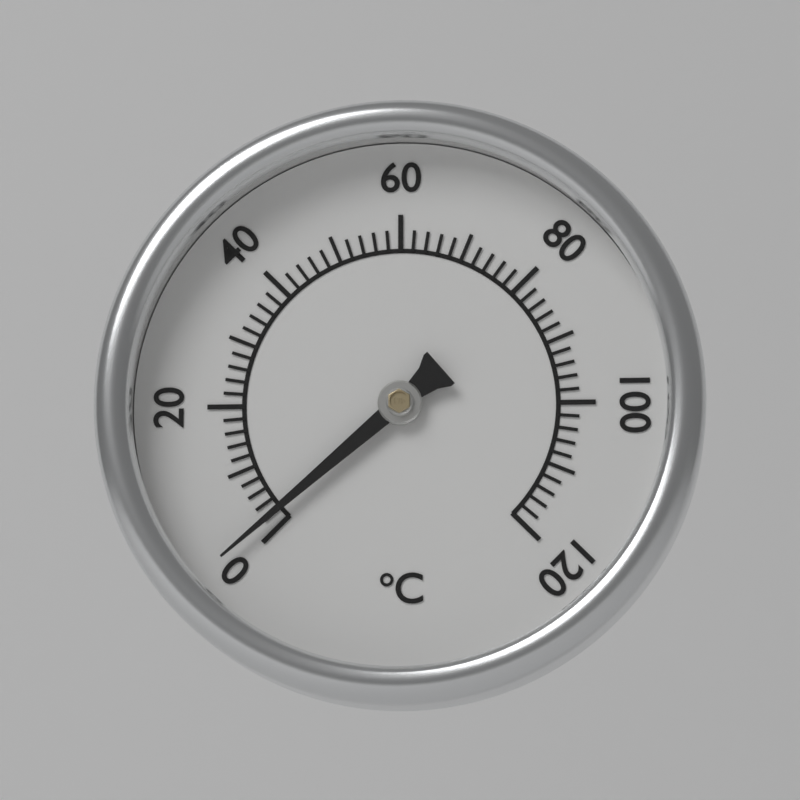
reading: 2 °C
